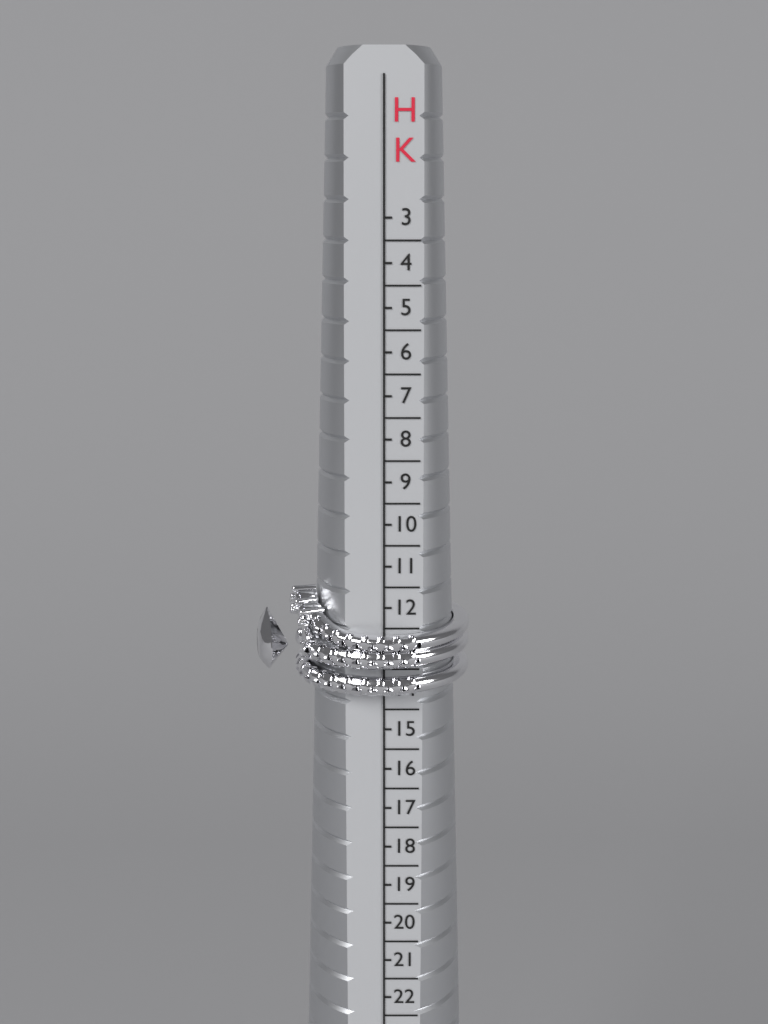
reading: 14.0 HK
